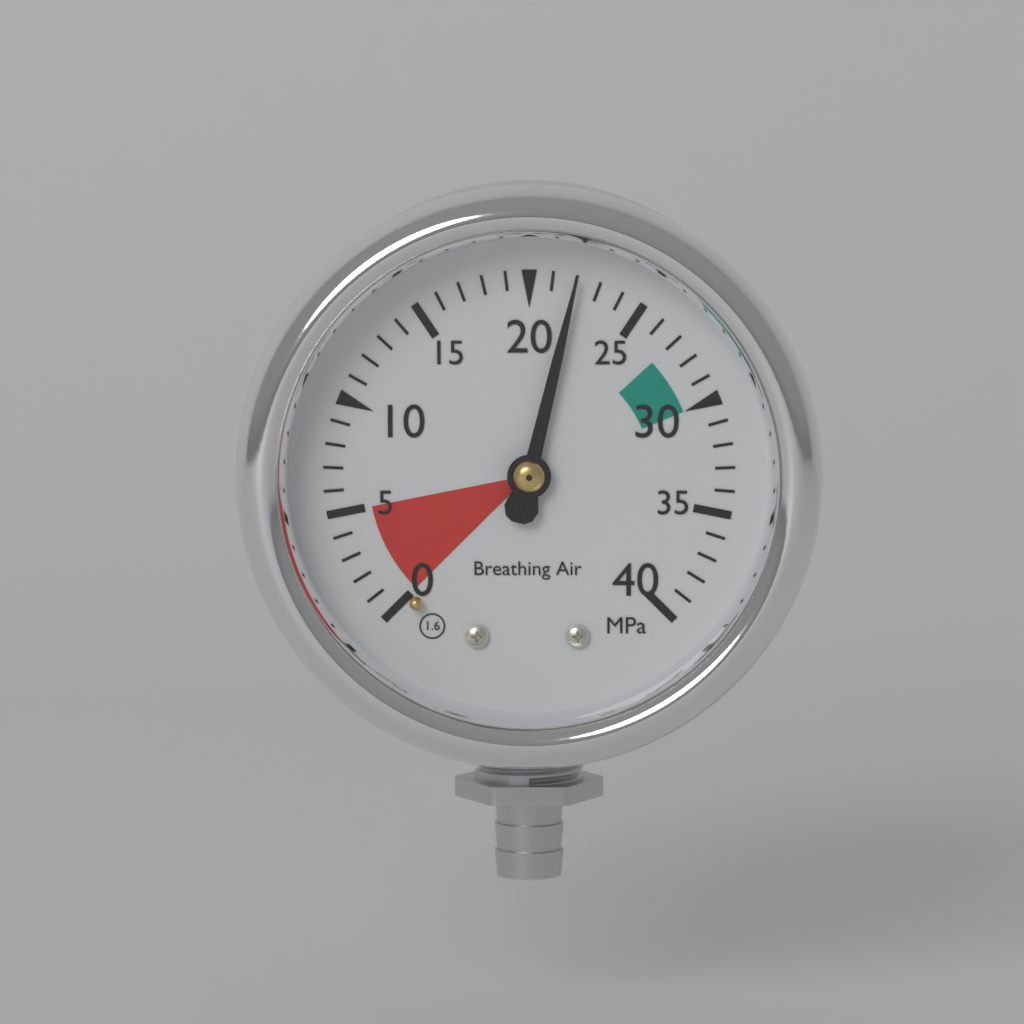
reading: 22 MPa
